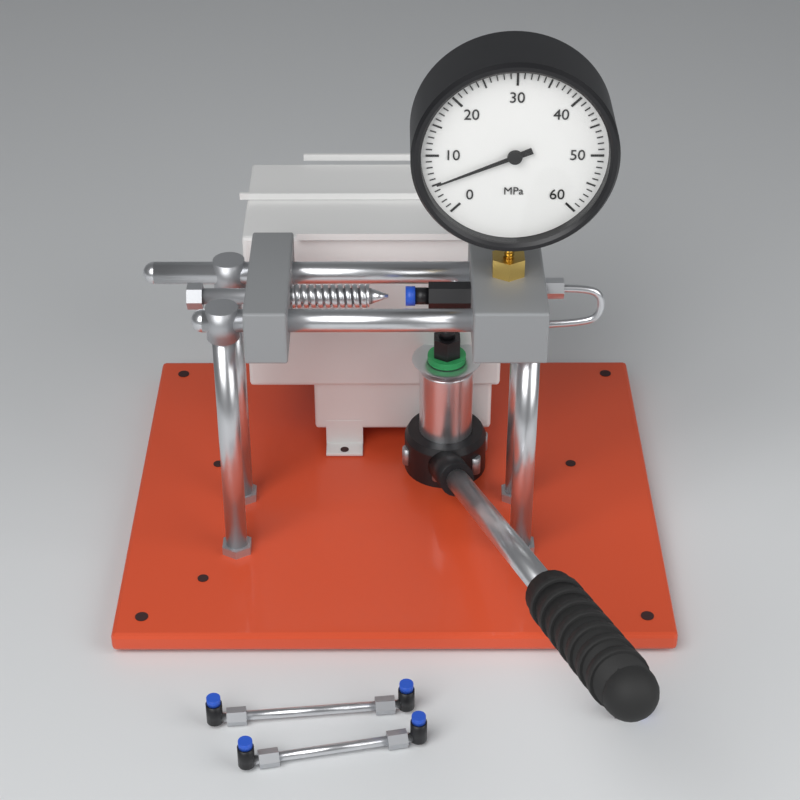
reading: 5 MPa
